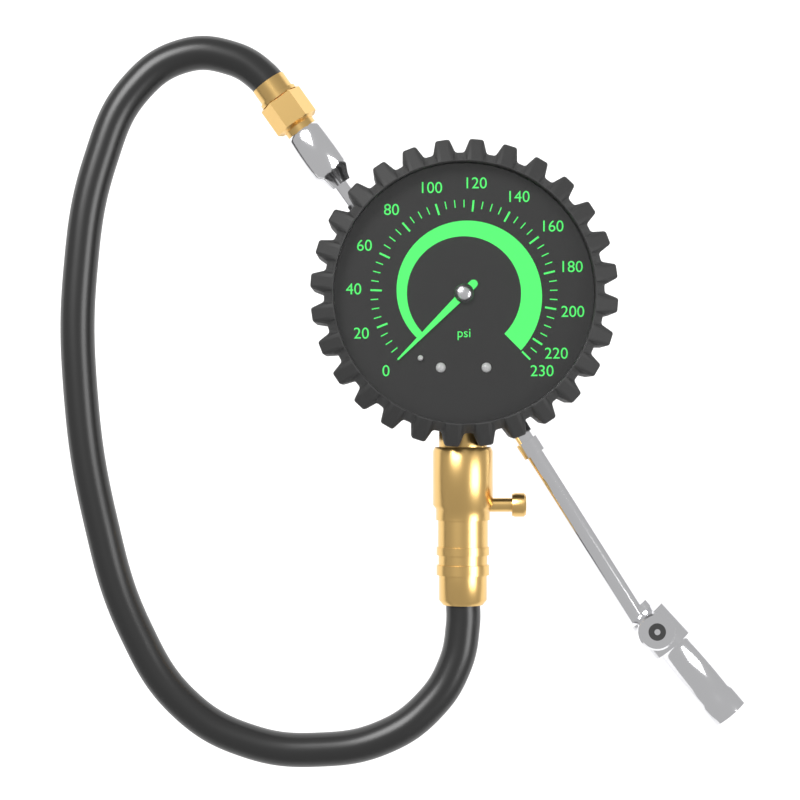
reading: 0 psi
